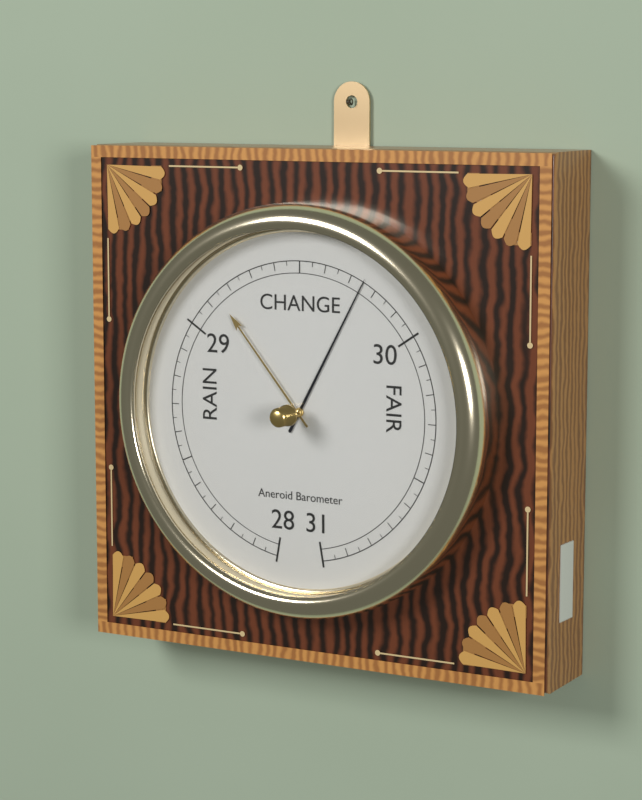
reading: 29.75 inHg
